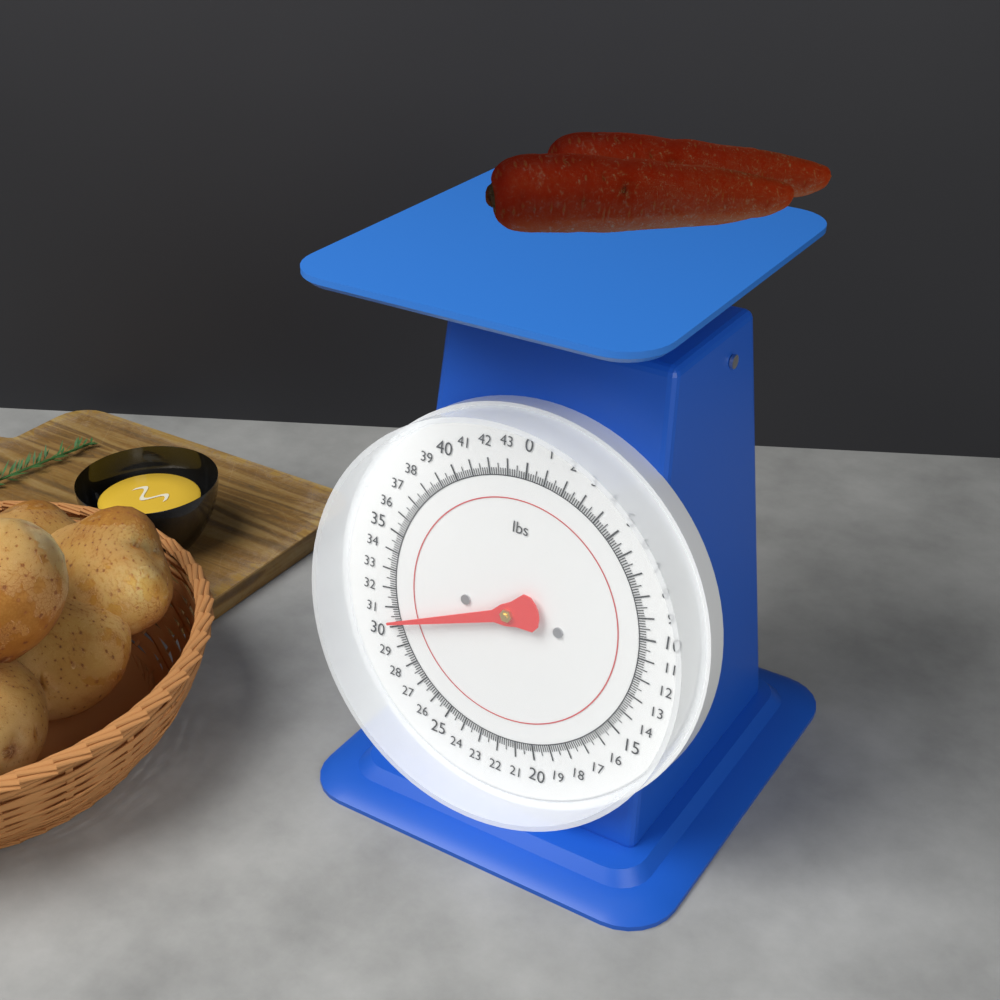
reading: 30.250 lbs
